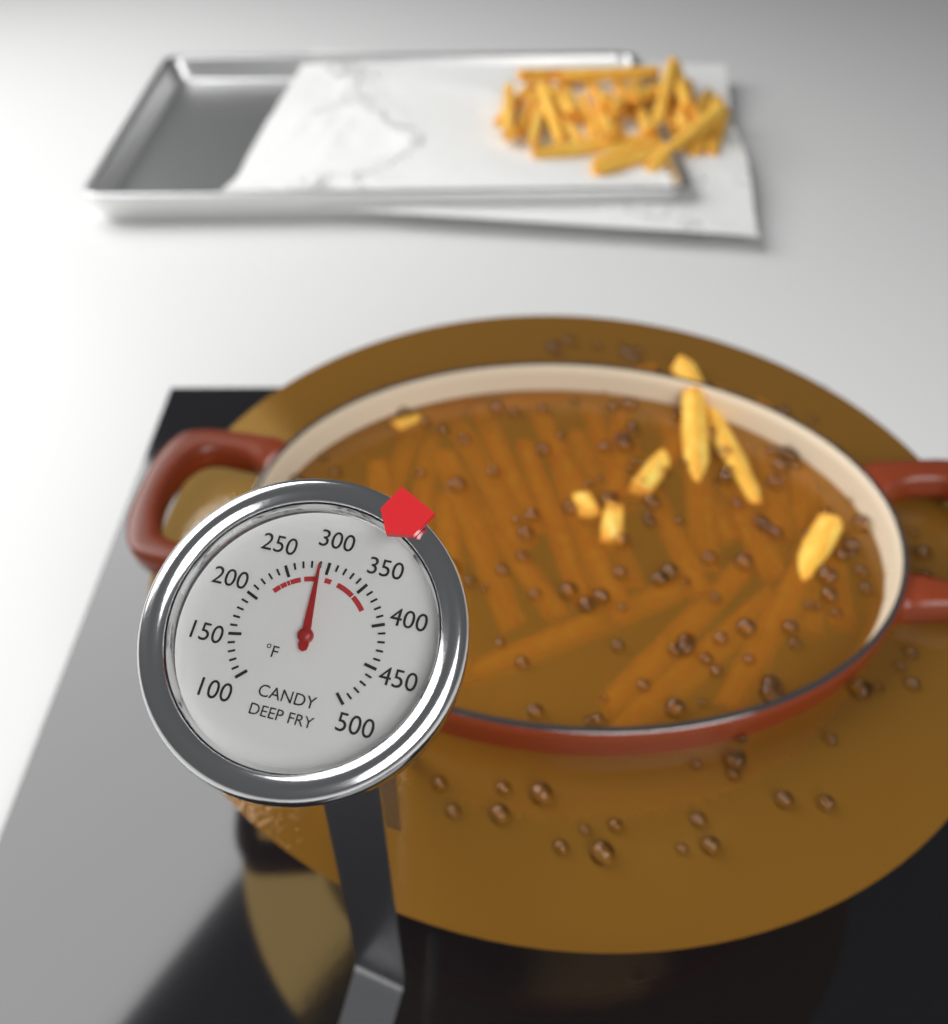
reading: 290 °F
